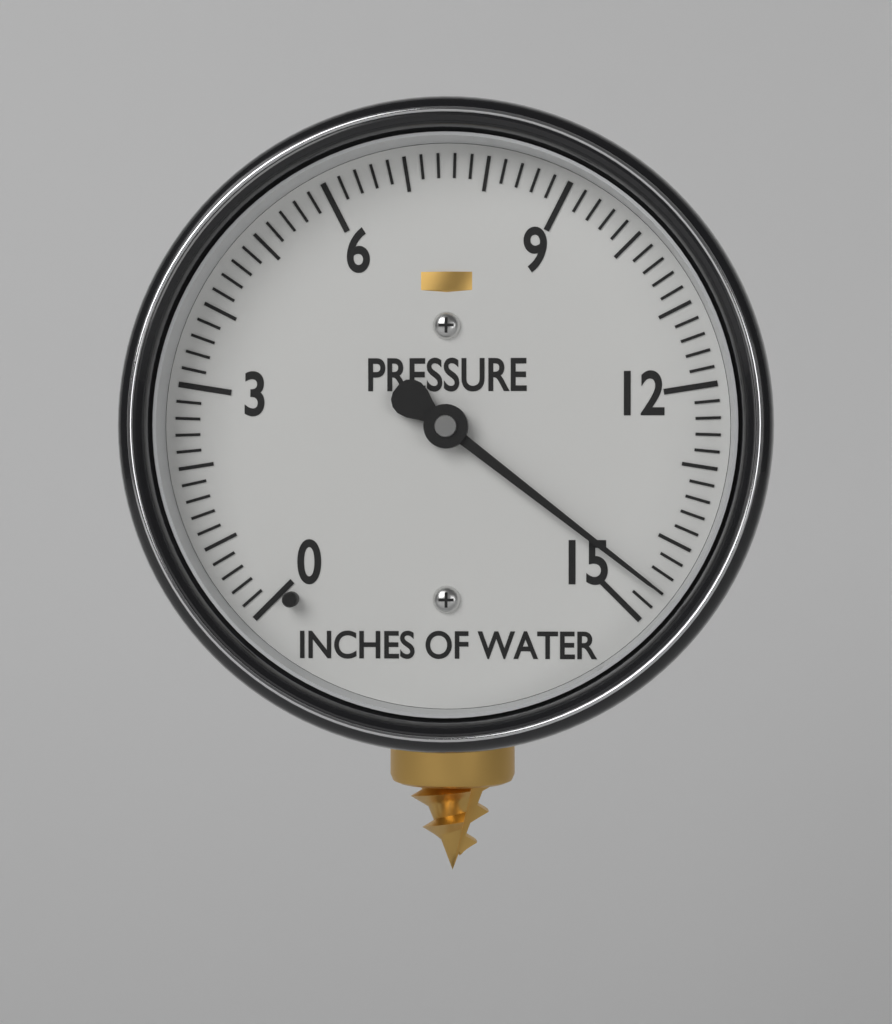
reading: 14.6 inches of water
